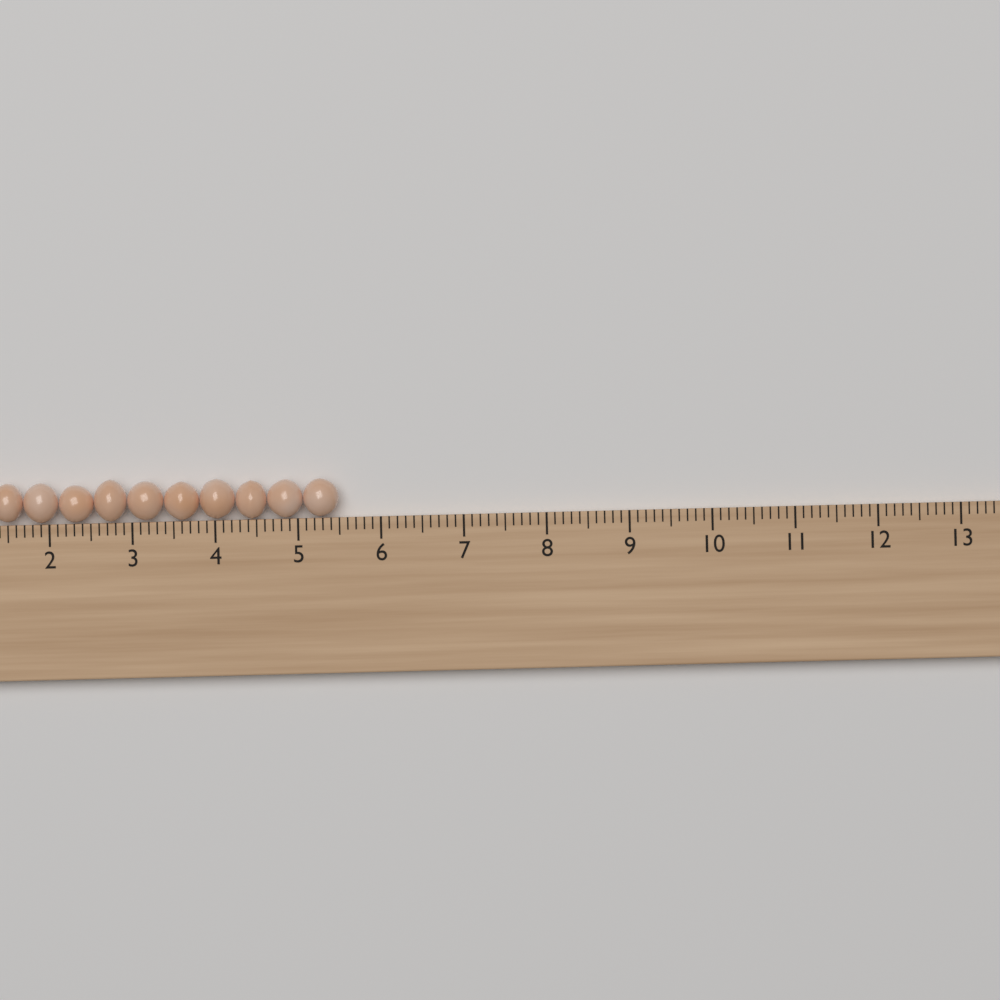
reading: 5.5 cm
